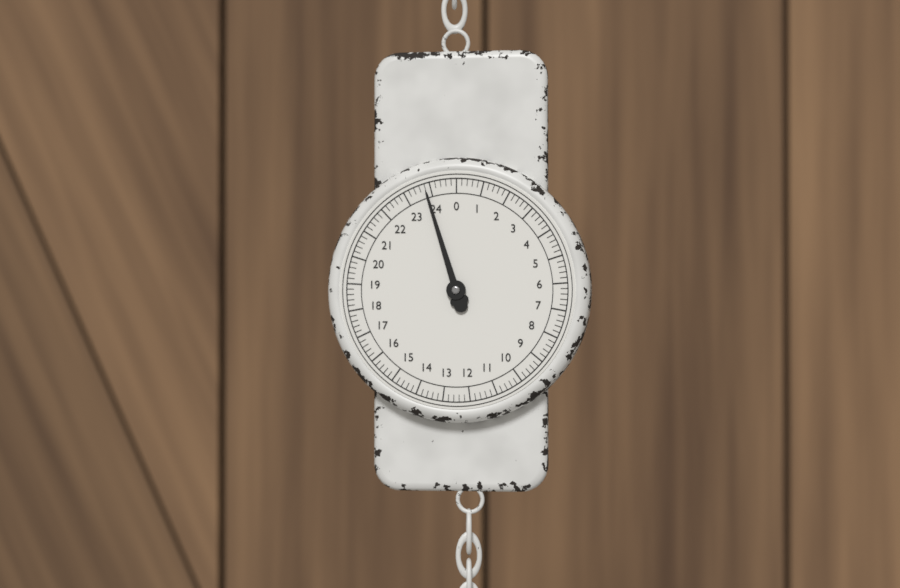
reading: 23.8 (no unit)
